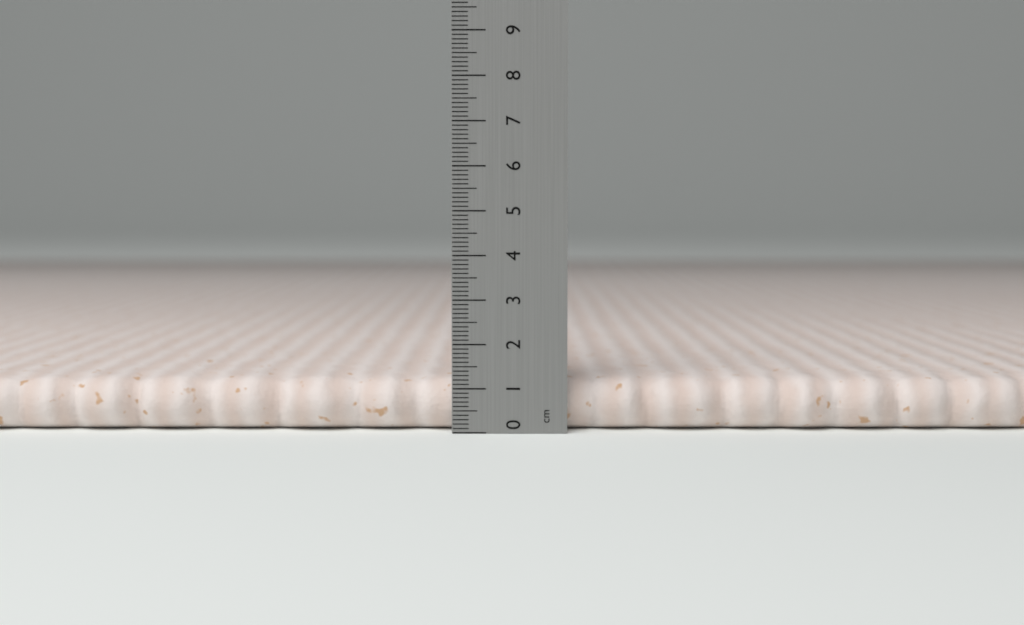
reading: 1.2 cm
